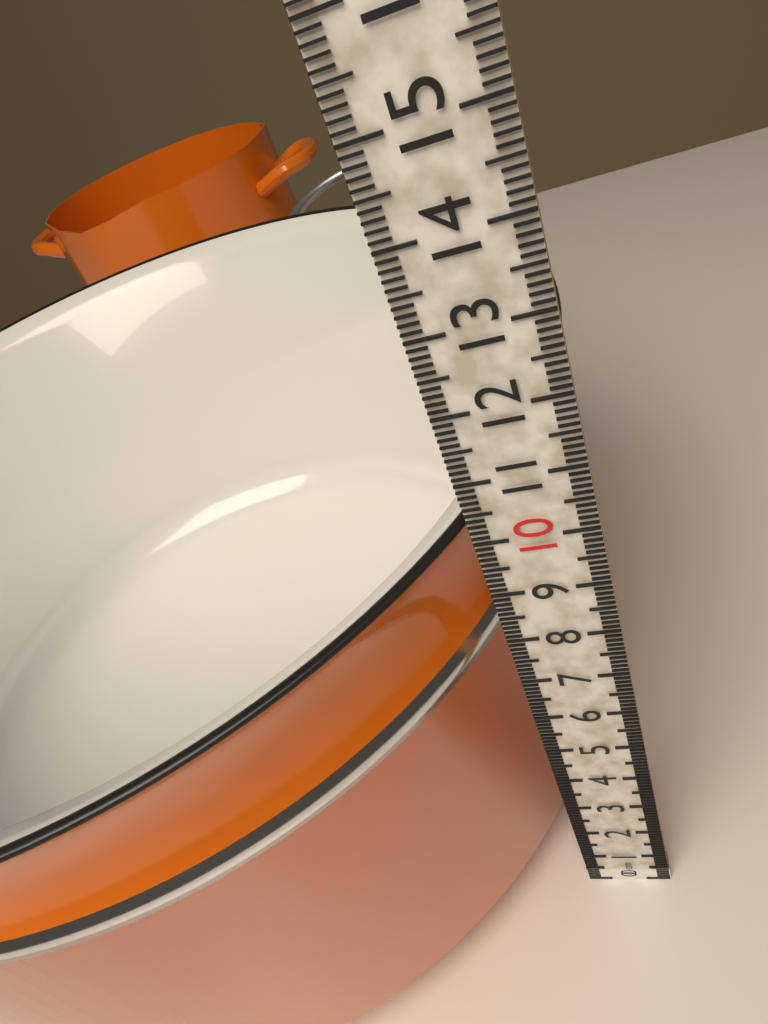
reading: 10.2 cm
